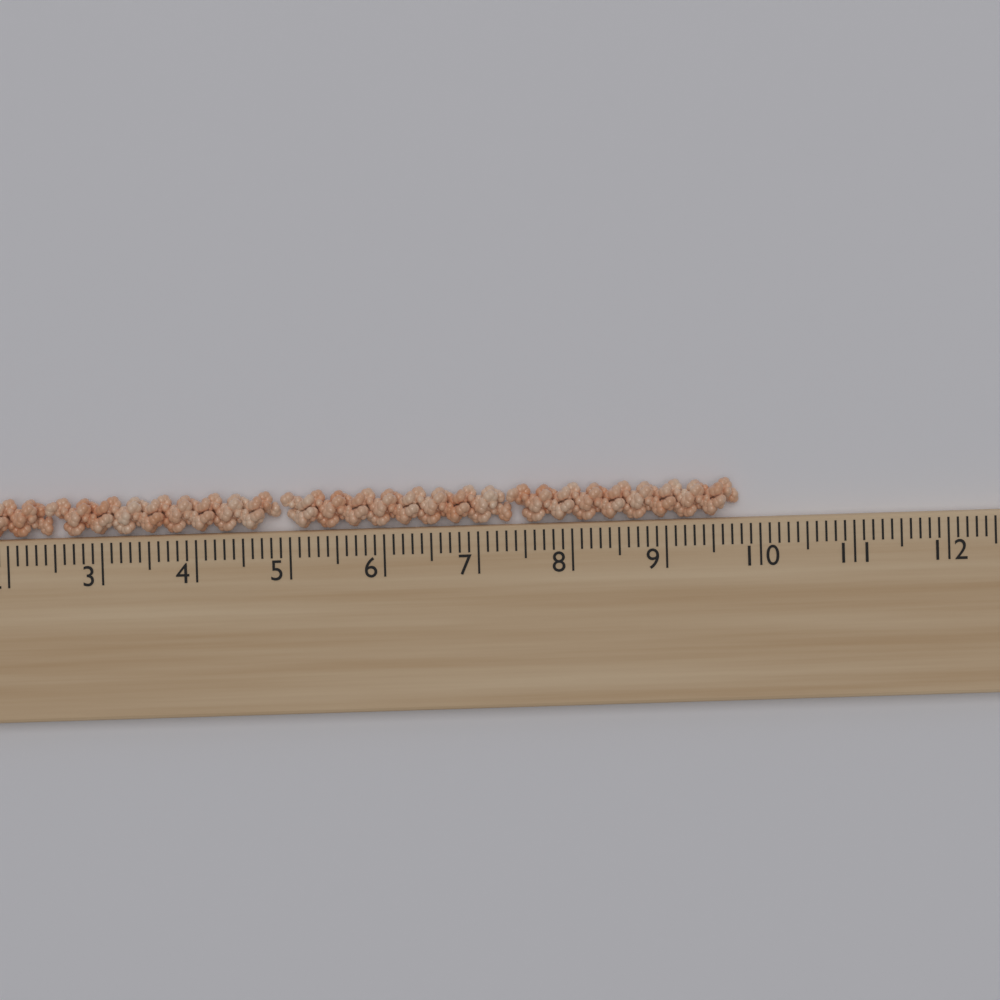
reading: 9.8 cm
